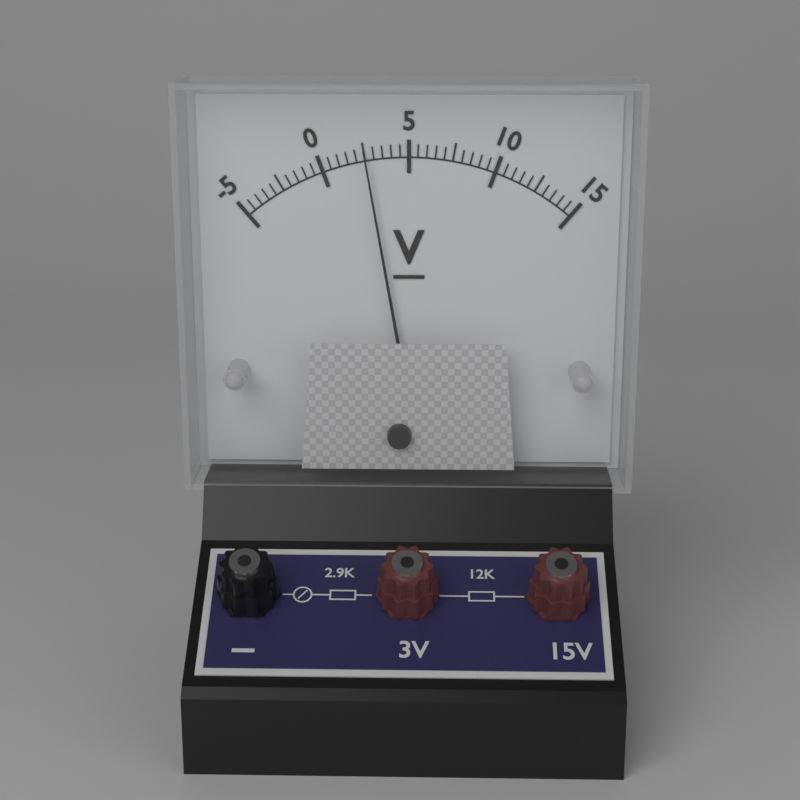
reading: 2.5 V
